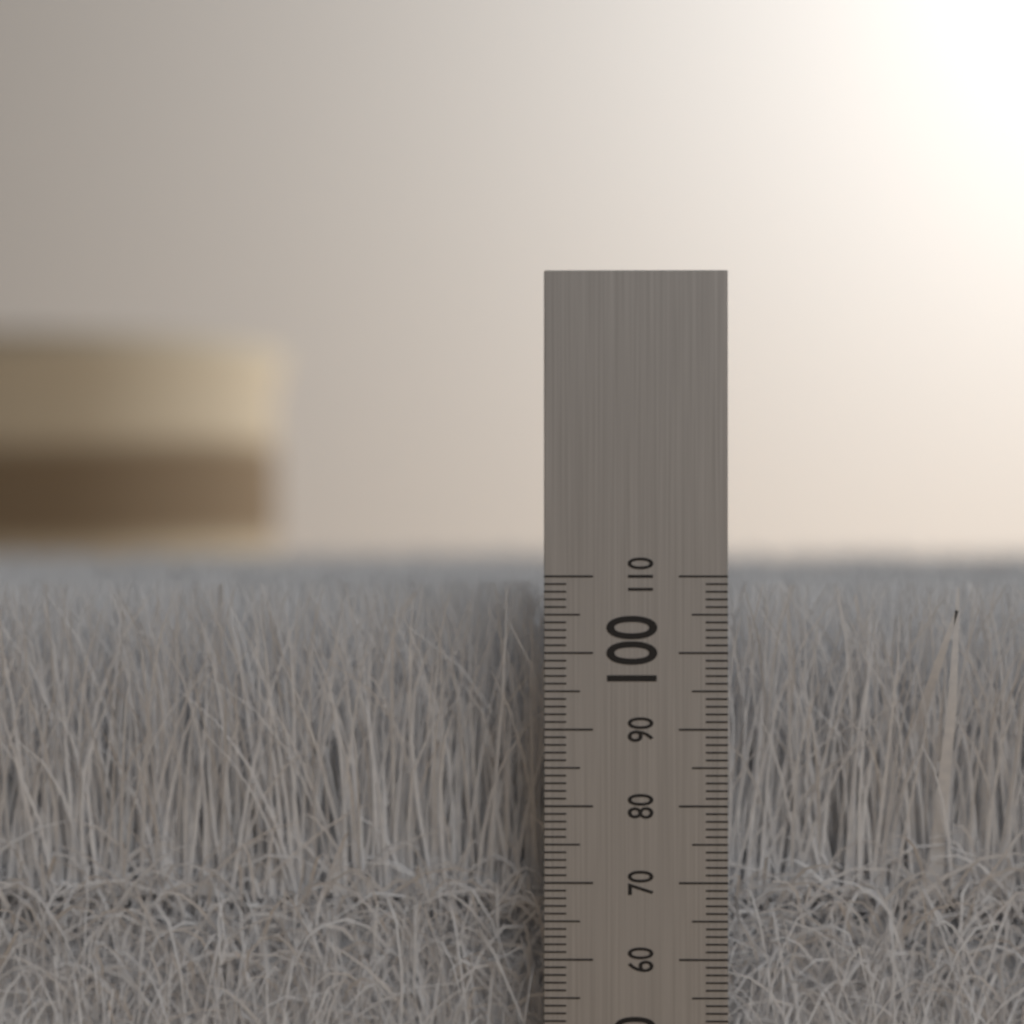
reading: 109 mm
